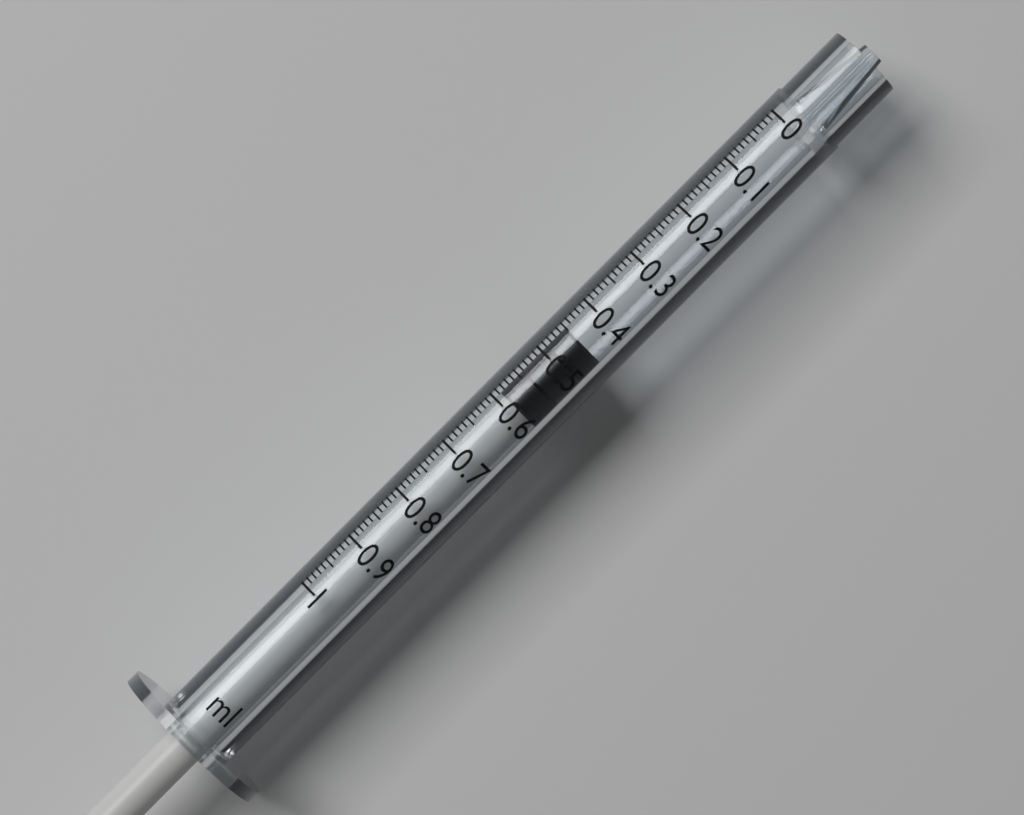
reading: 0.45 ml
